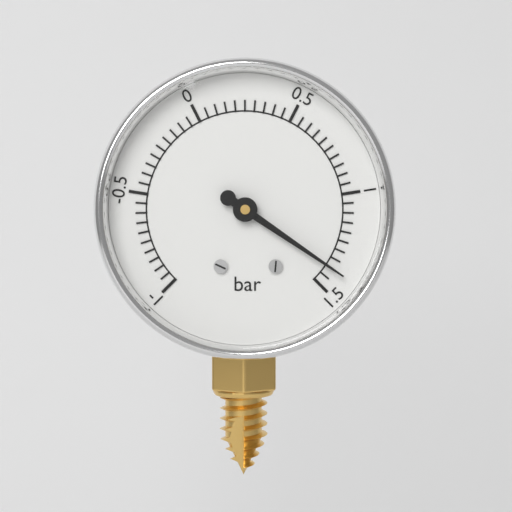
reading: 1.40 bar
